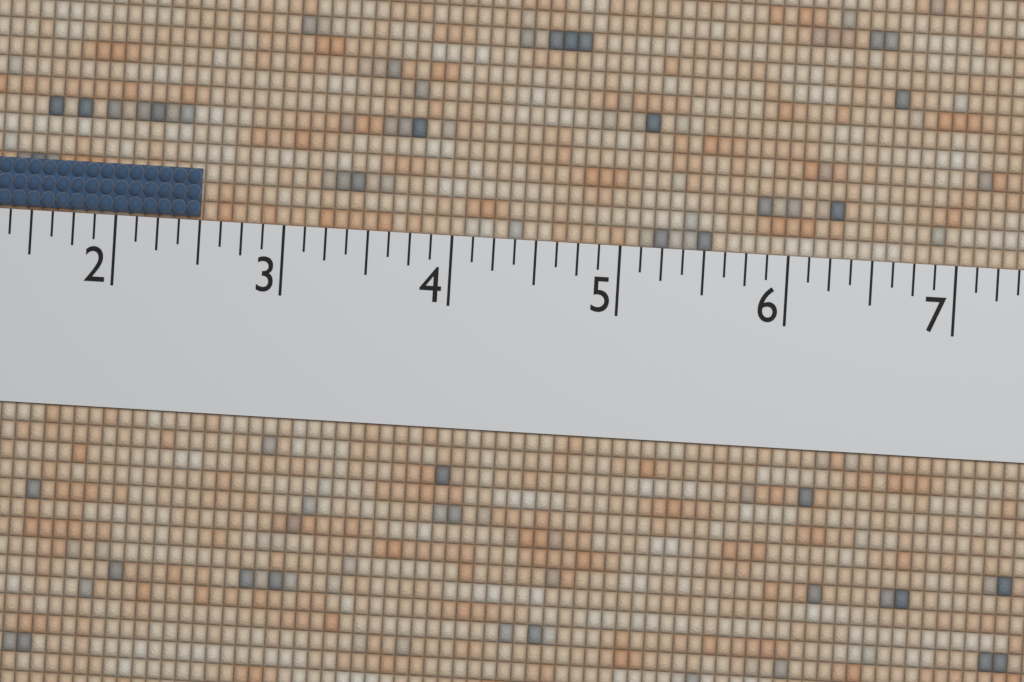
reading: 2.500 (no unit)
